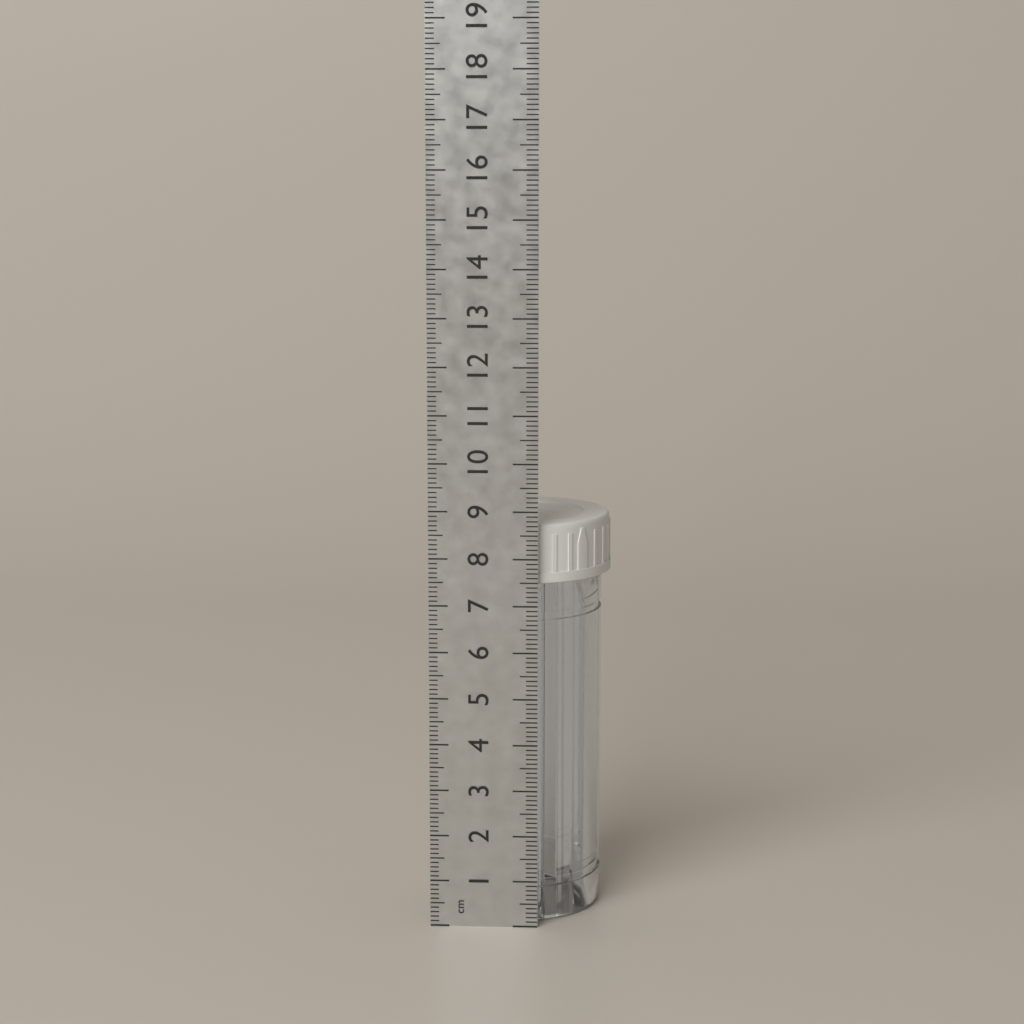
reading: 8.7 cm
